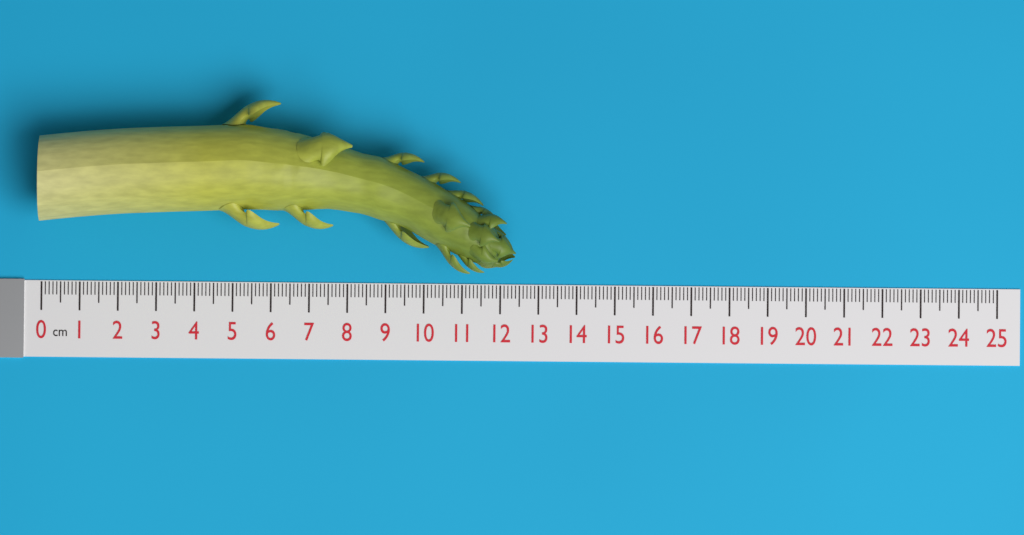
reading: 12.4 cm
